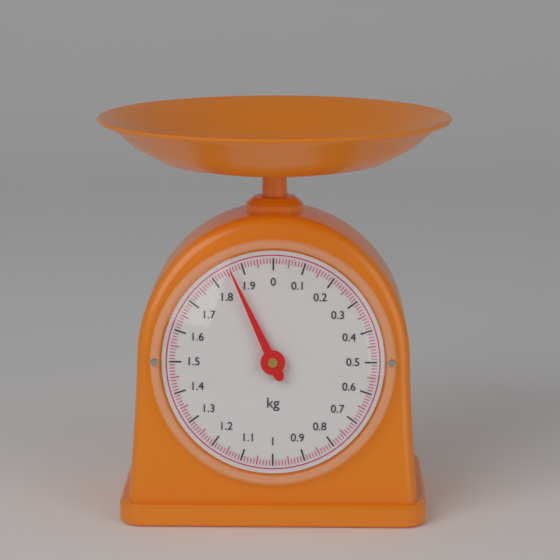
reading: 1.86 kg
